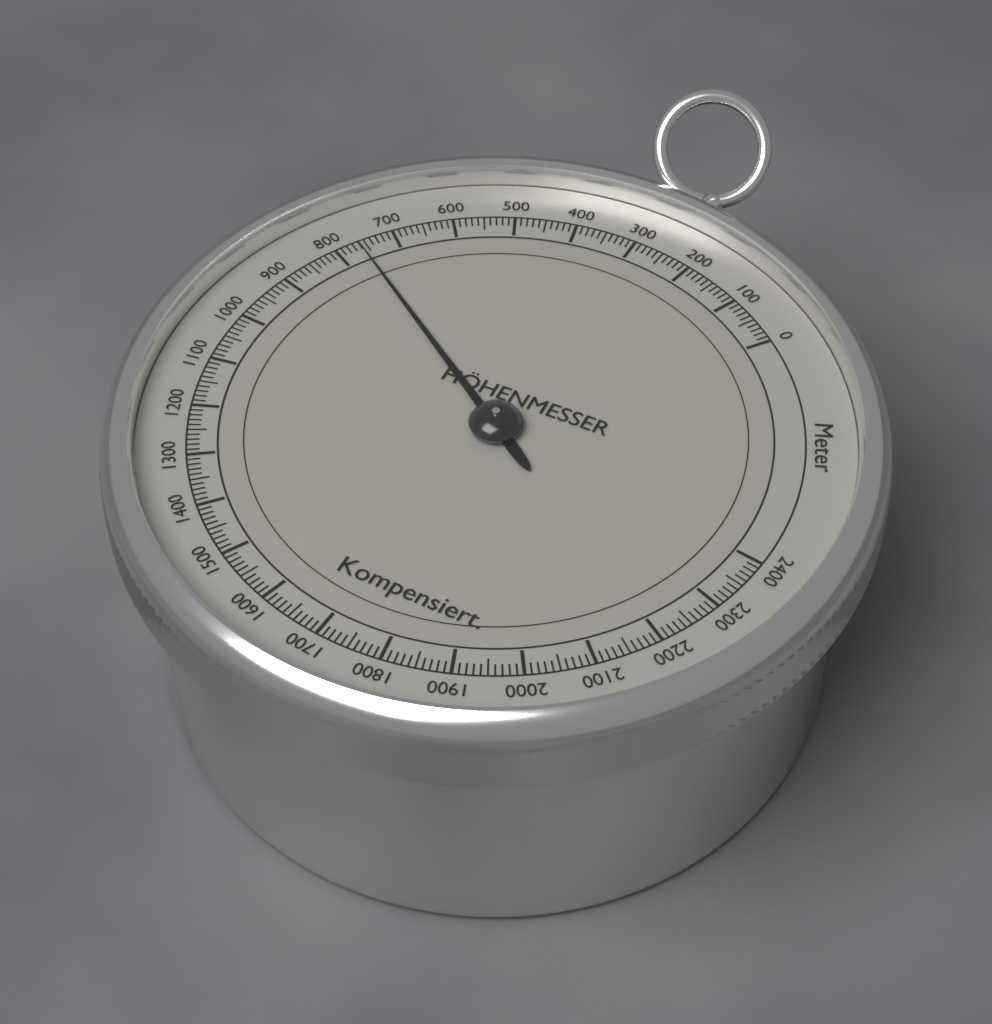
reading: 760 m
